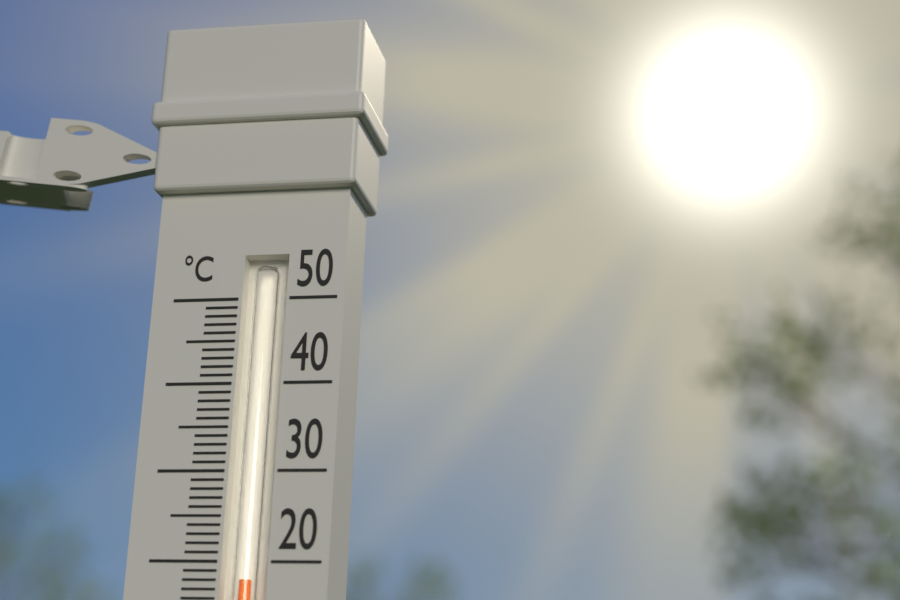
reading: 18 °C
